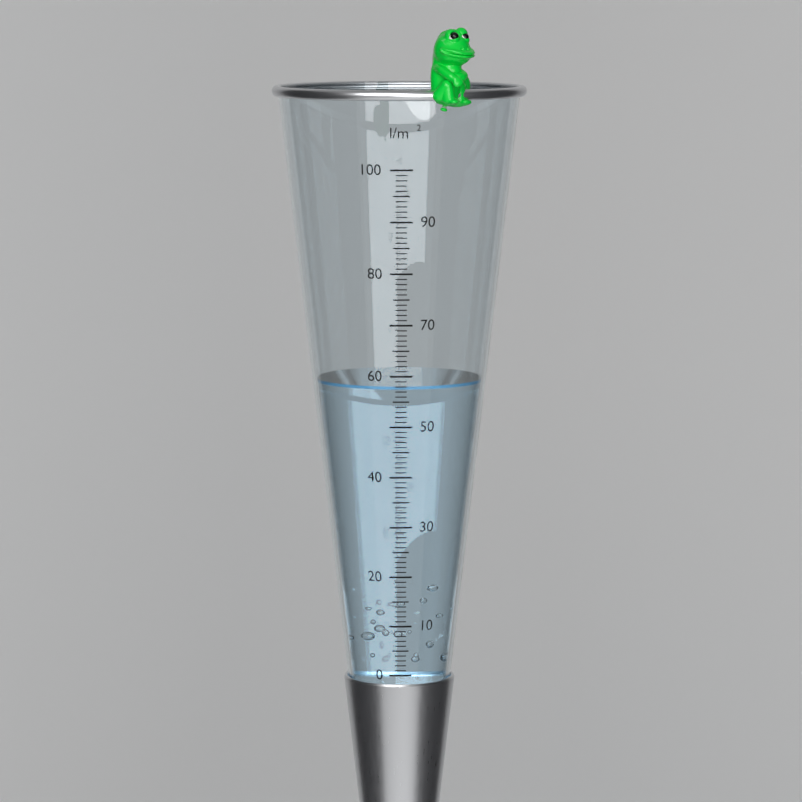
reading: 58 l/m²
